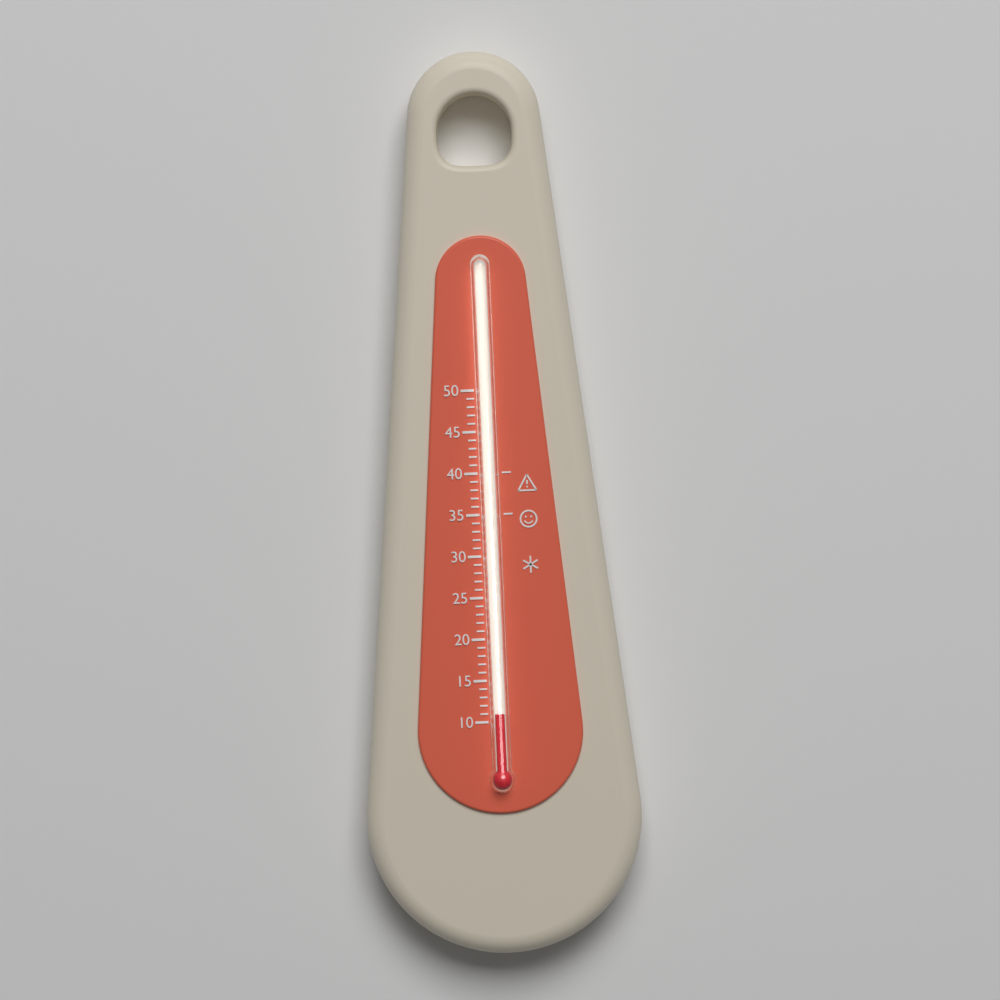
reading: 11 (no unit)
